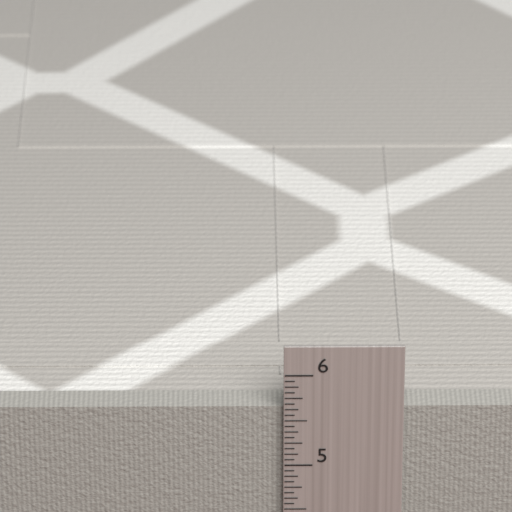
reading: 5.6250 in
